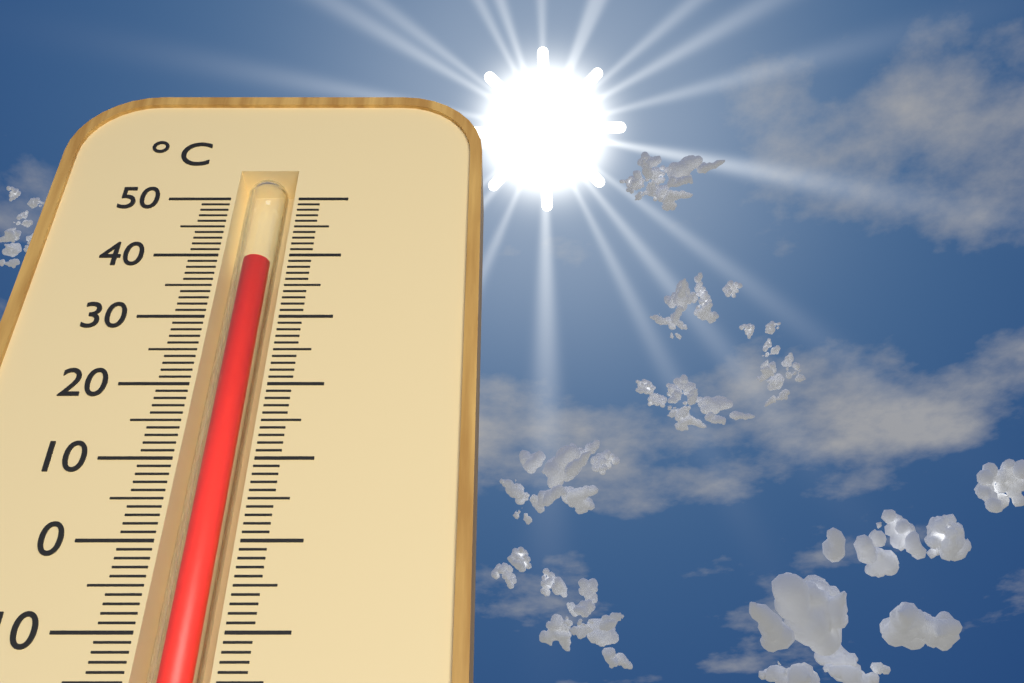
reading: 40 °C
